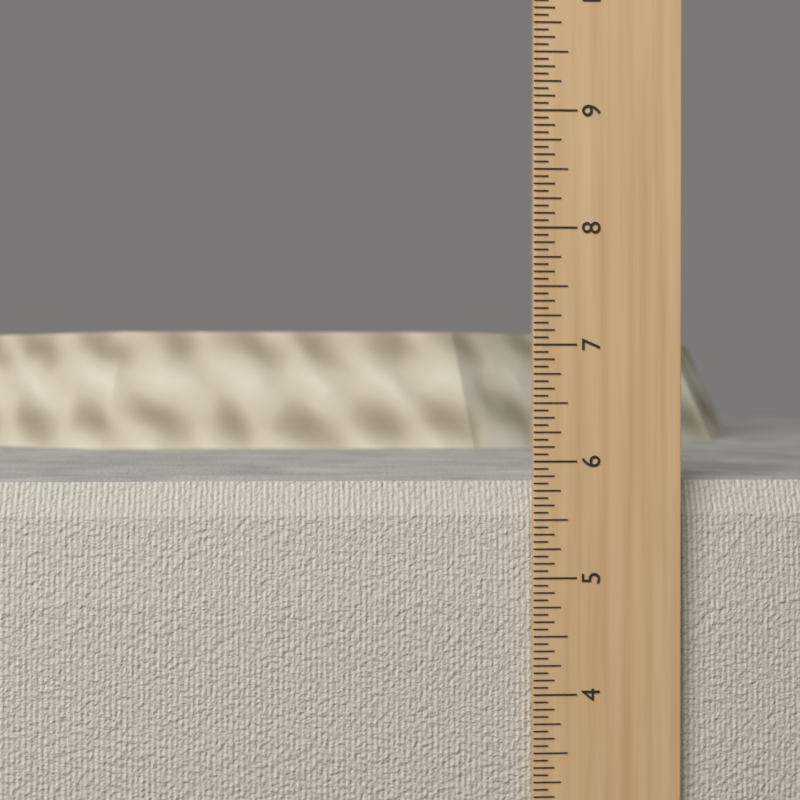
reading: 5.8125 in
